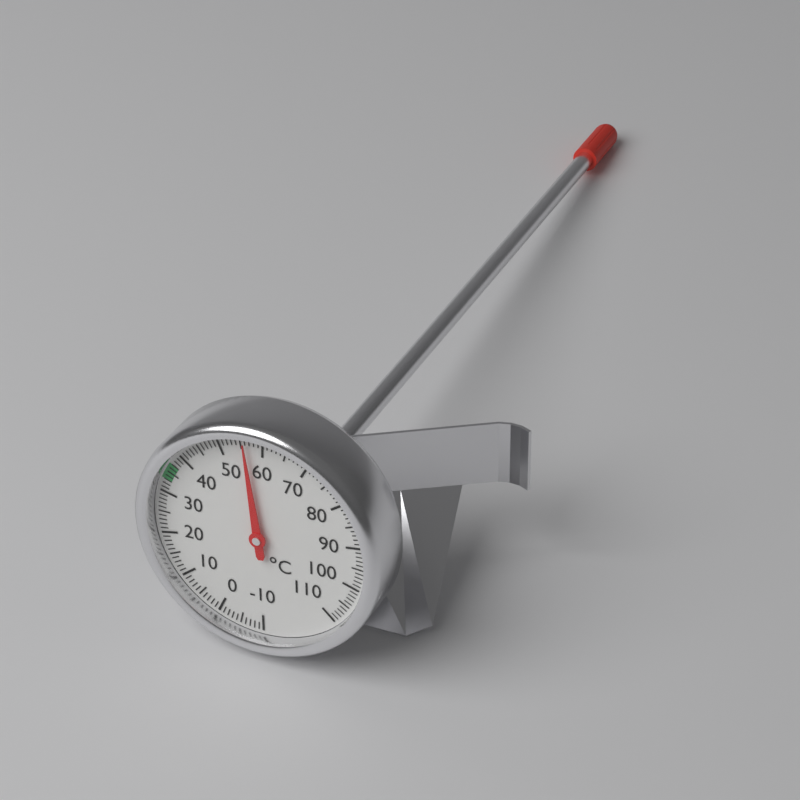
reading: 56 °C
